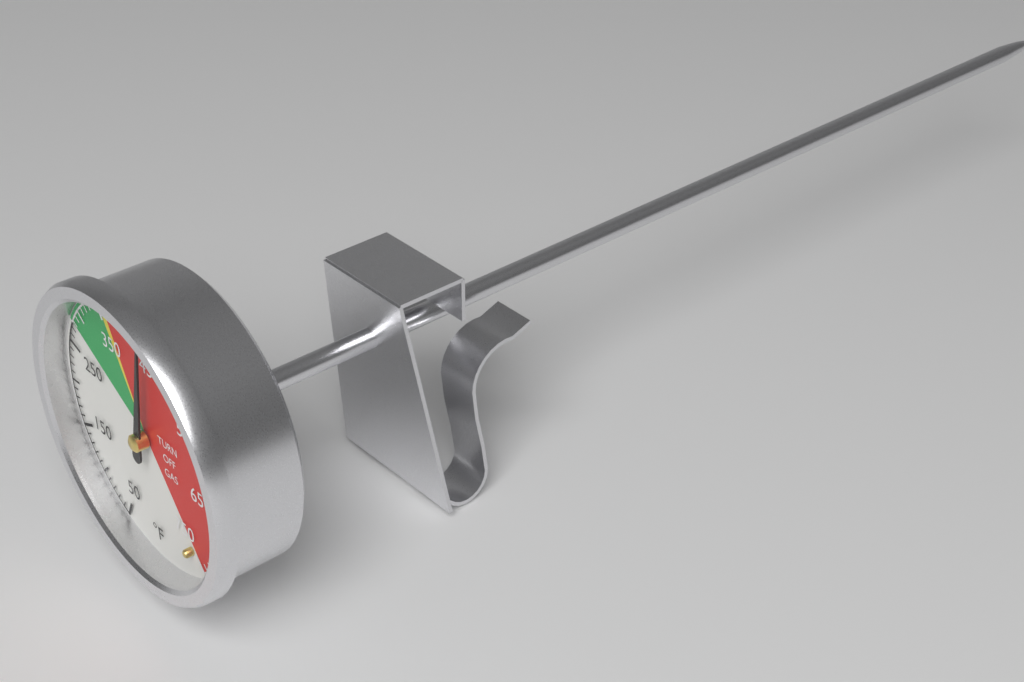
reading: 440 °F
